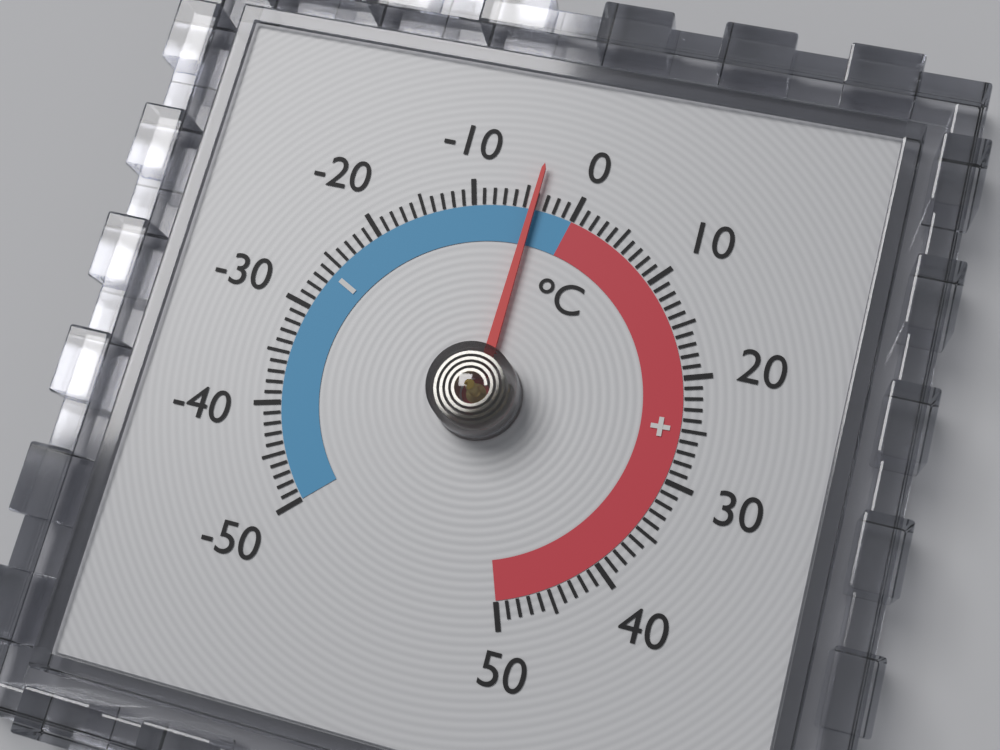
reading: -4 °C
